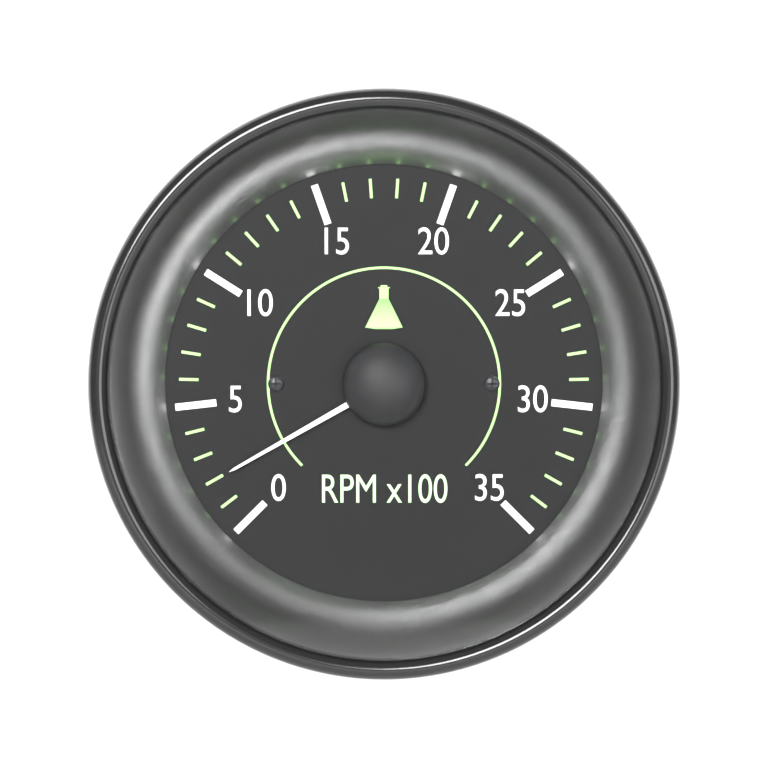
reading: 2 RPM x100
